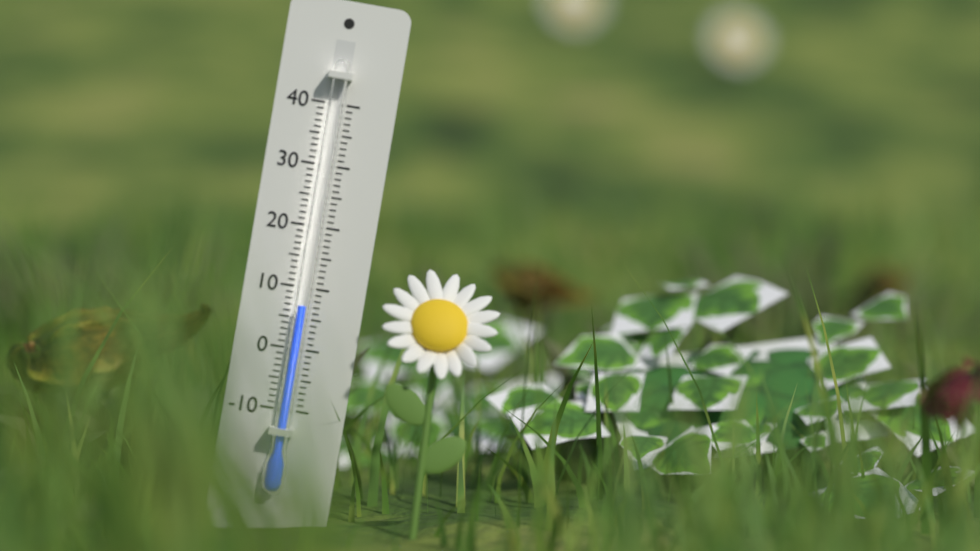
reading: 7 (no unit)
